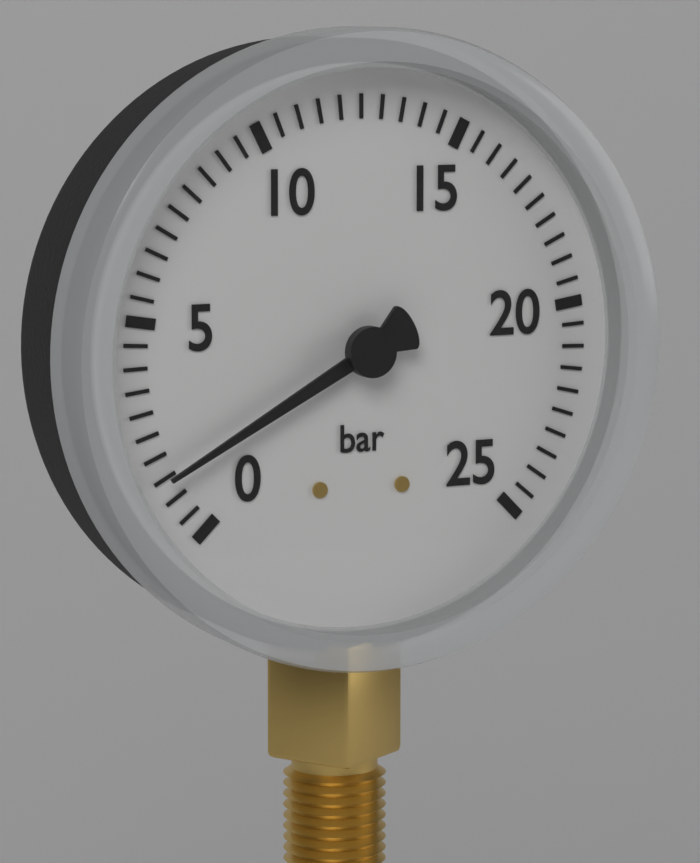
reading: 1.5 bar
